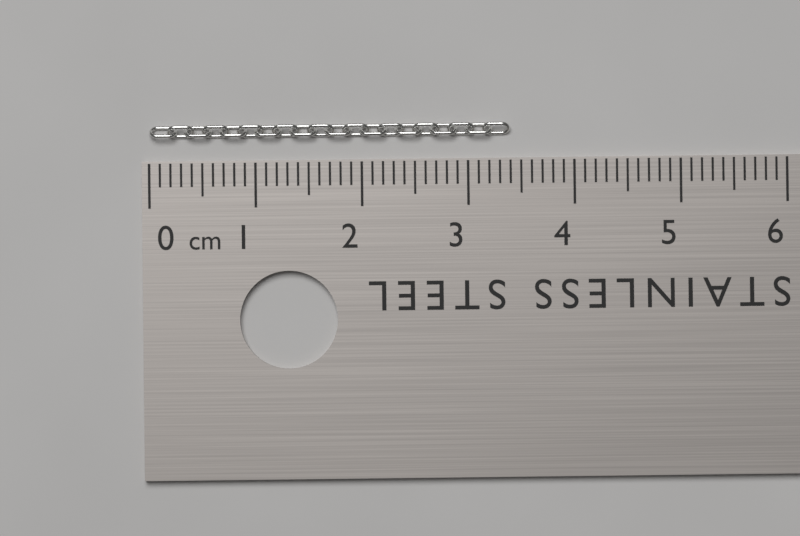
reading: 3.4 cm
